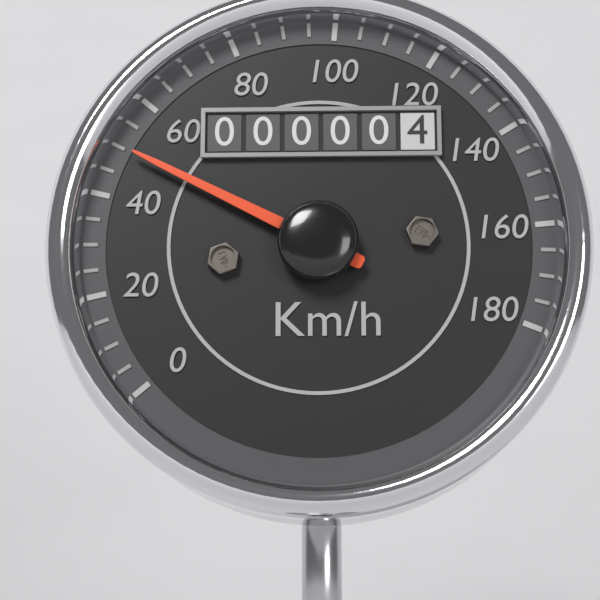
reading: 50 km/h
